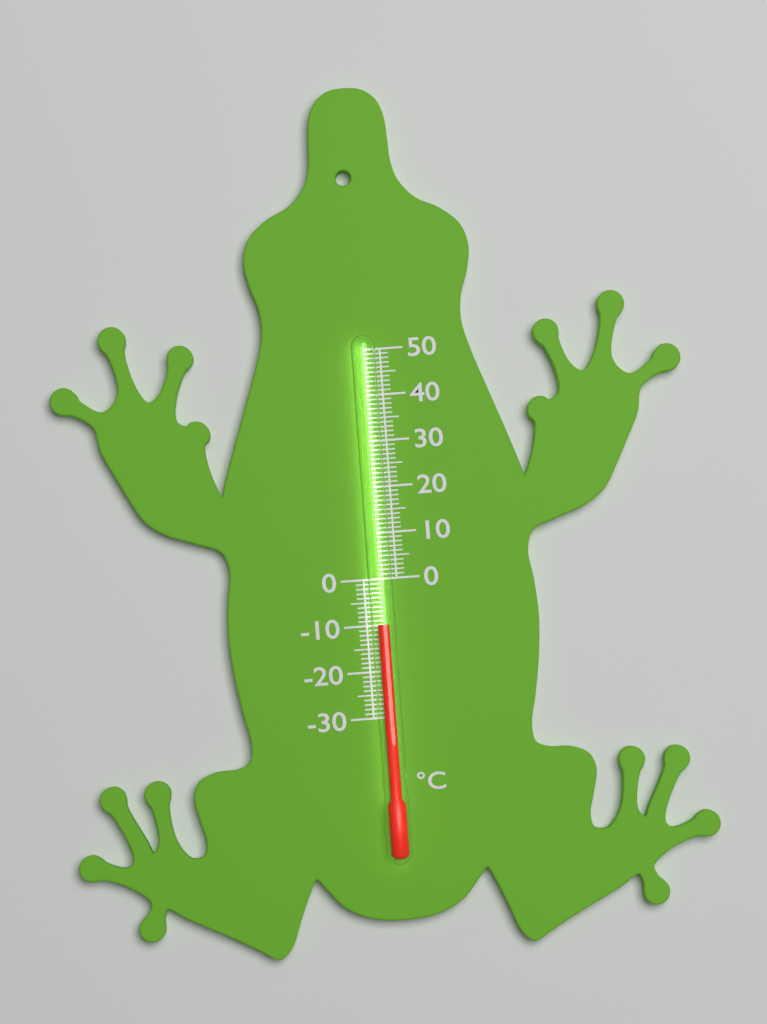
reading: -10 °C
